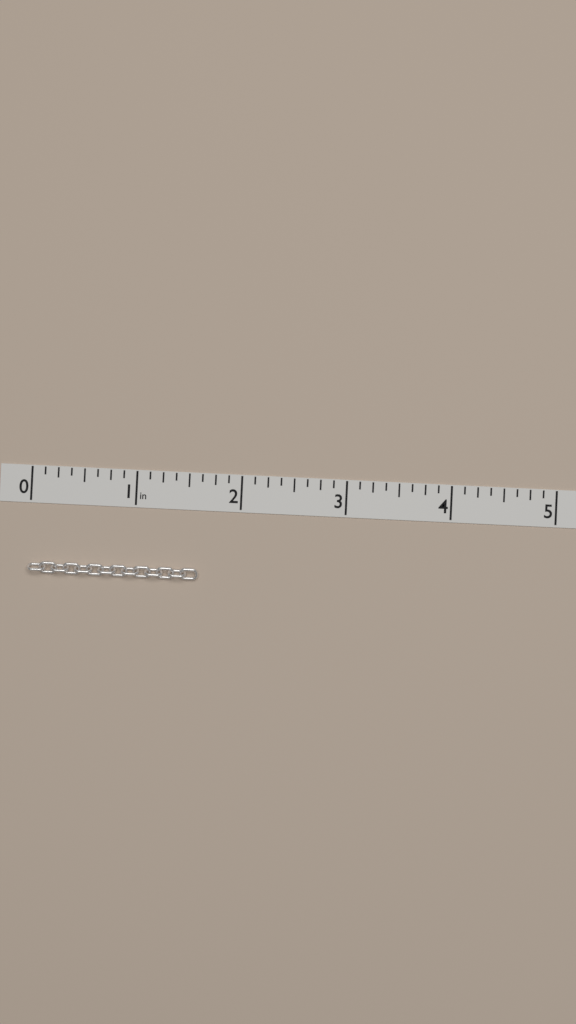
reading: 1.625 in
